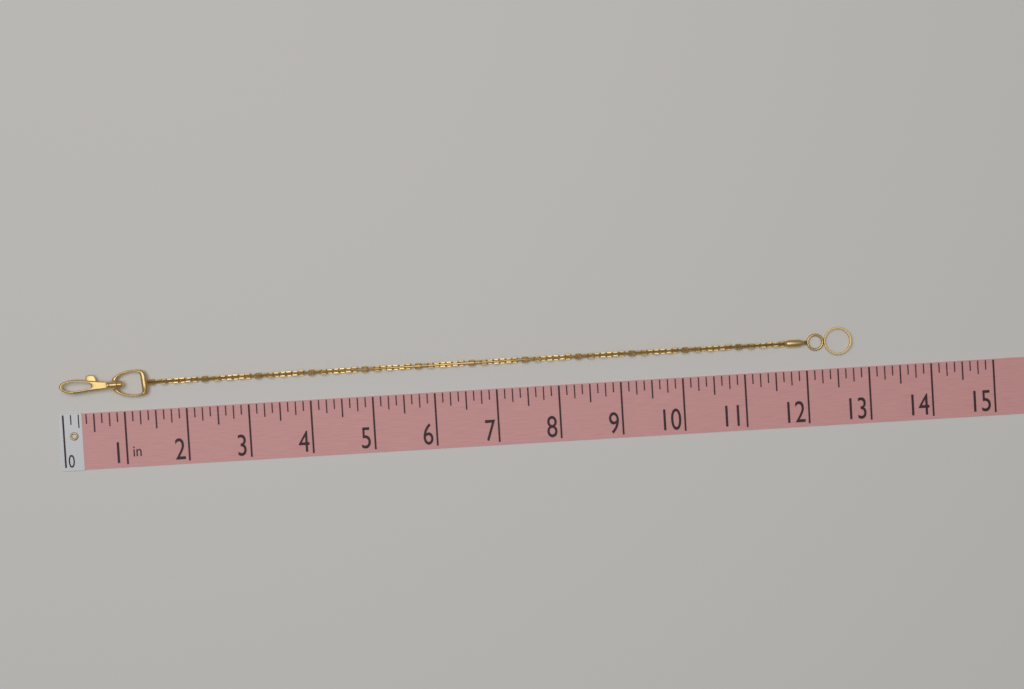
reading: 12.750 in
